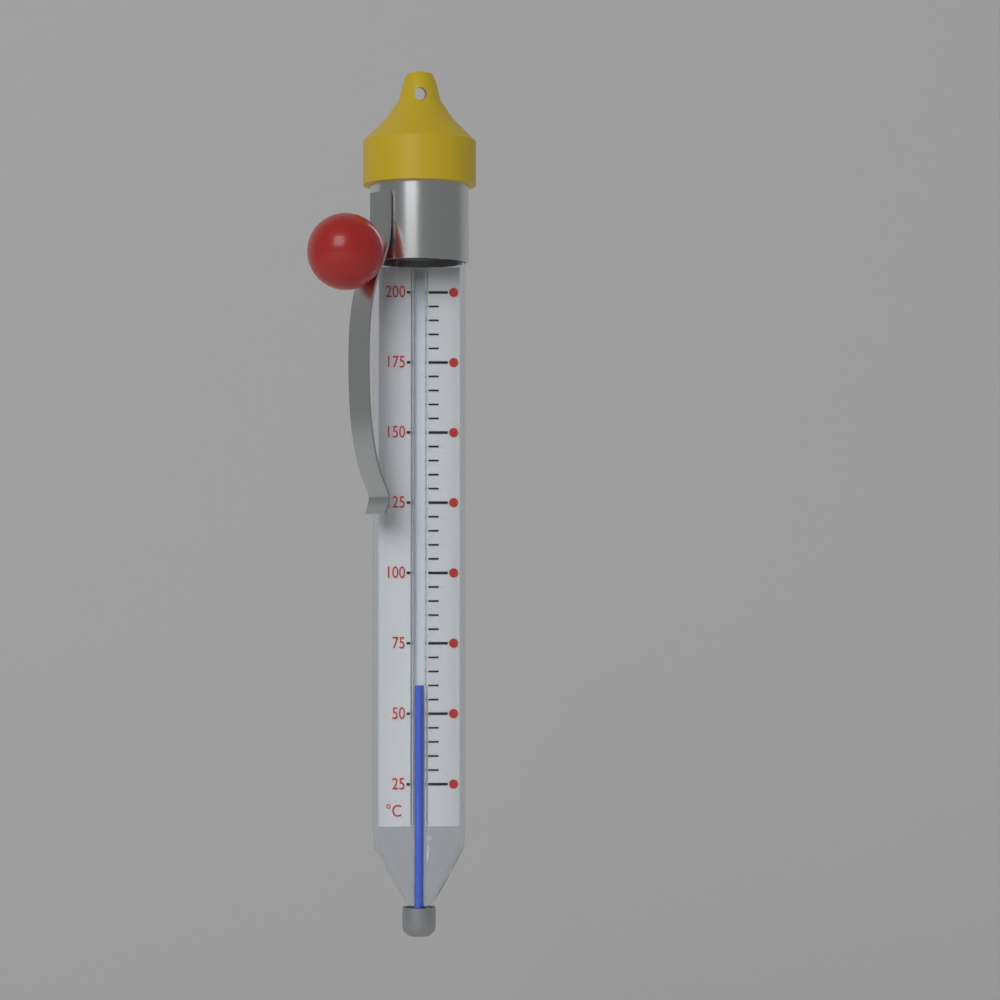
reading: 60 °C
